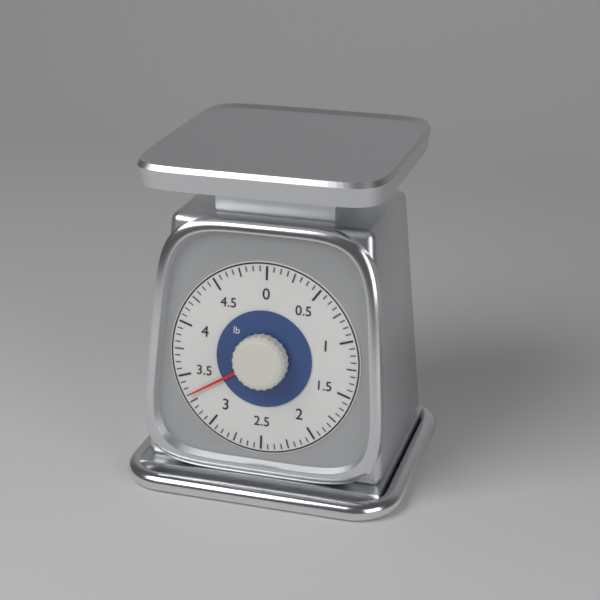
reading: 3.3125 lb
